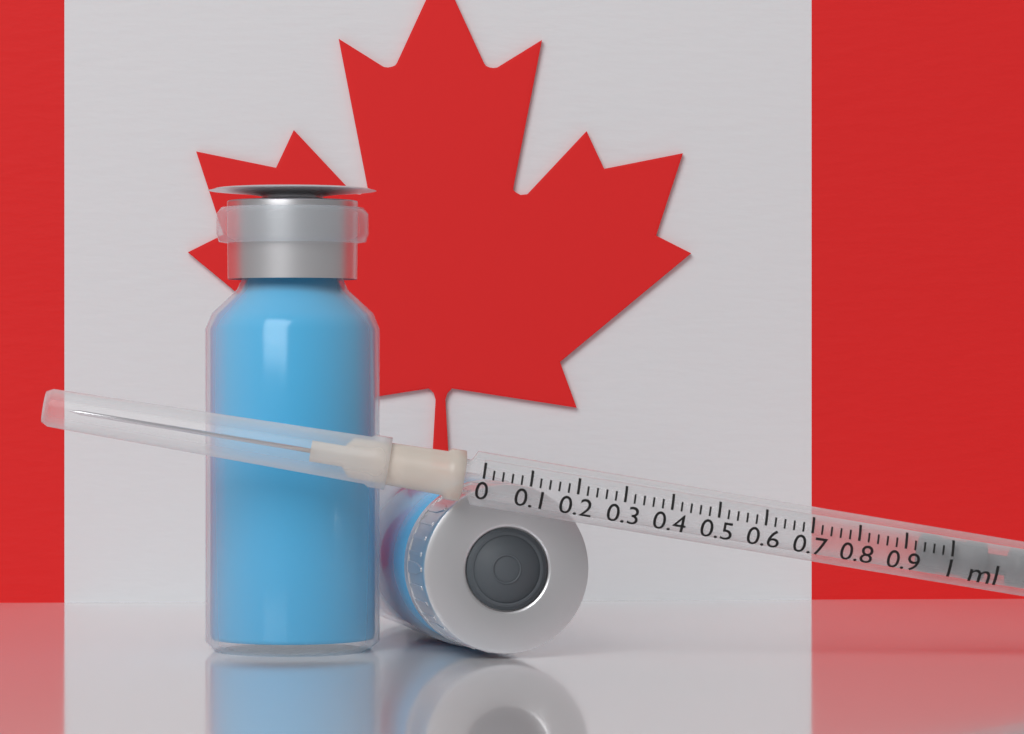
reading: 0.94 ml
